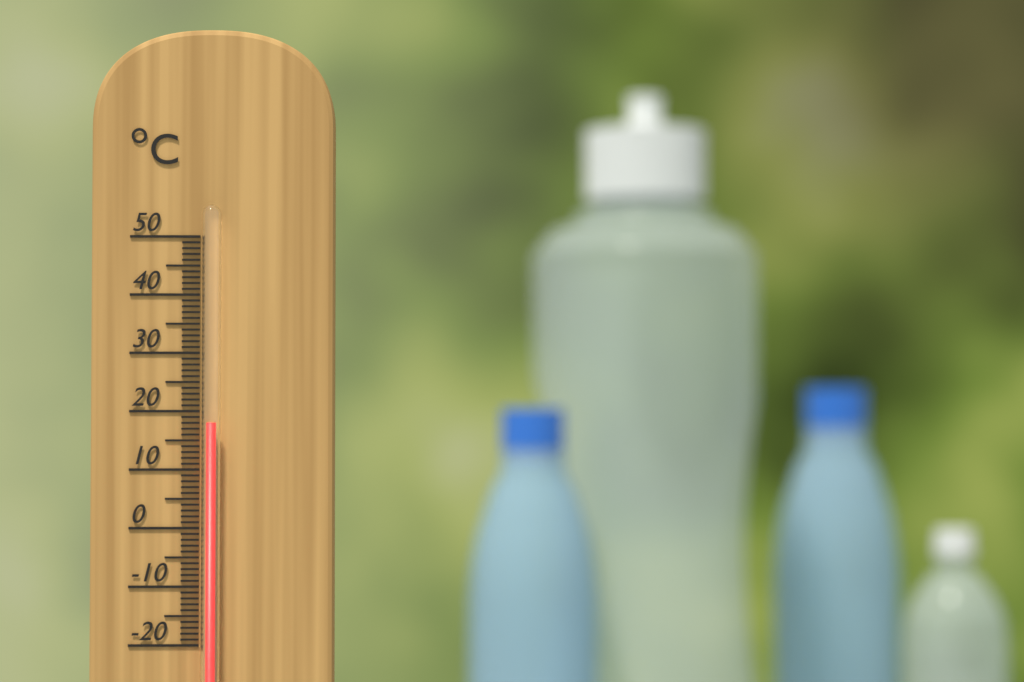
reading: 18 °C
